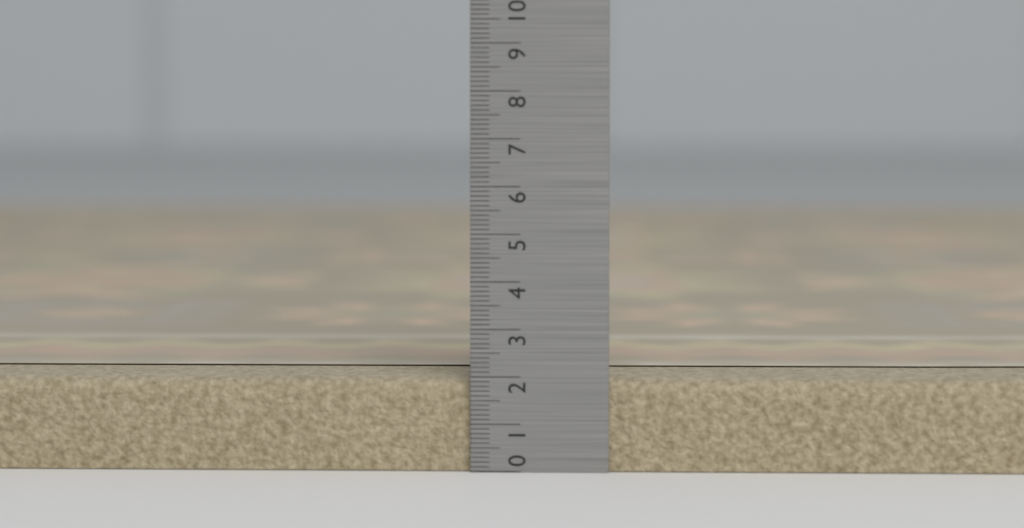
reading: 2.0 (no unit)
